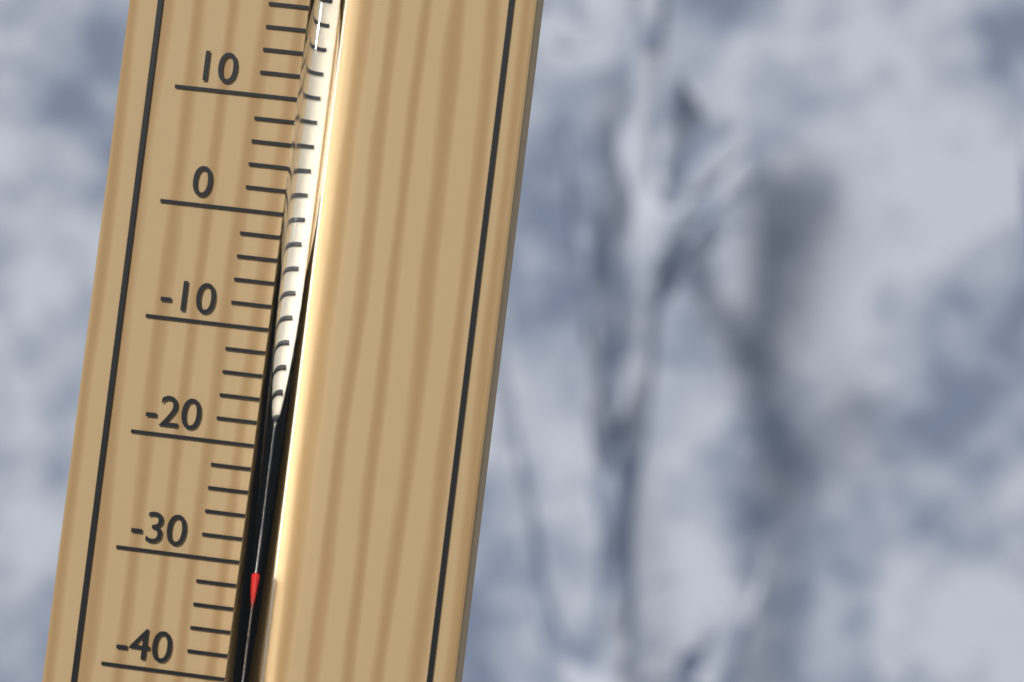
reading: -30 °C
